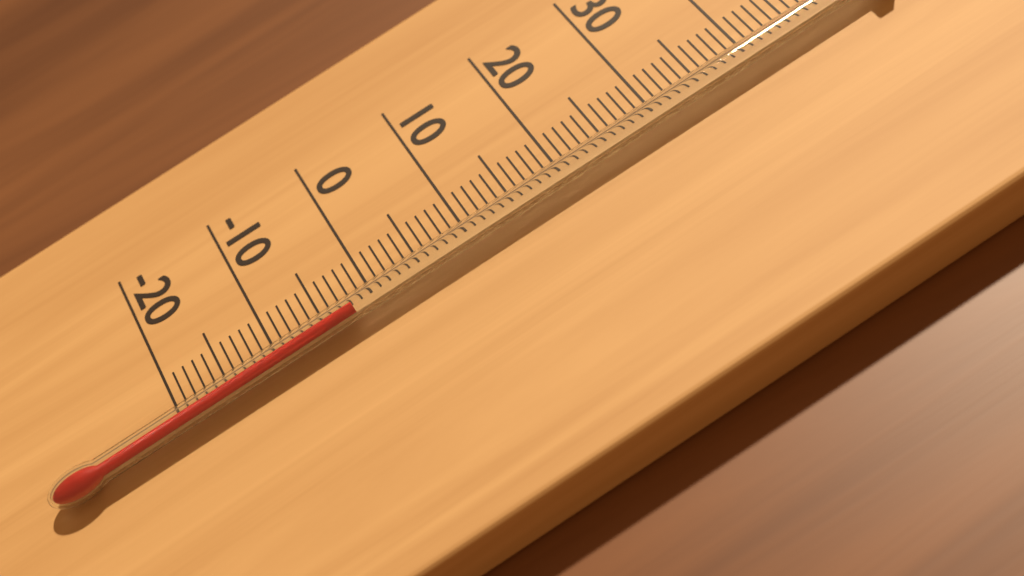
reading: -2 °C
